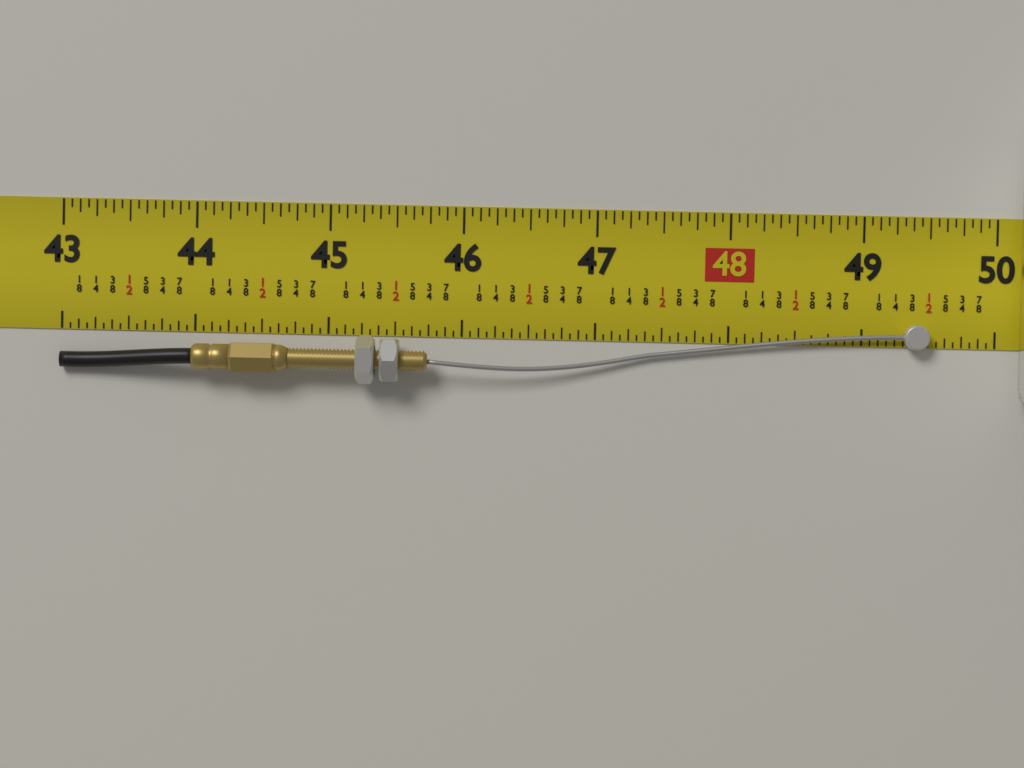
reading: 49.5000 in
